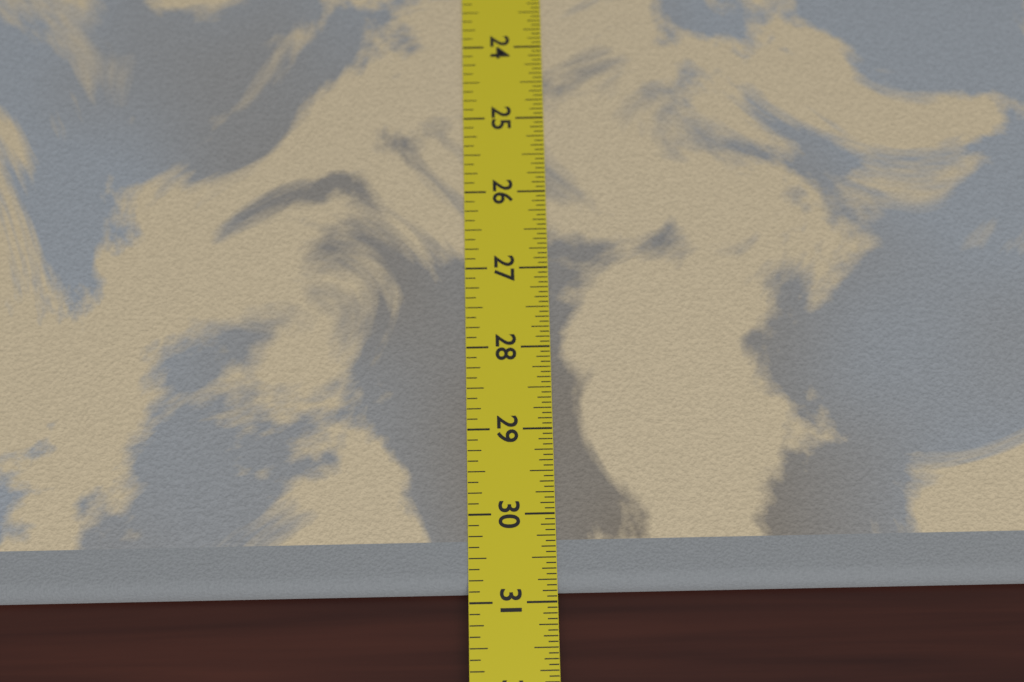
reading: 30.8750 in
